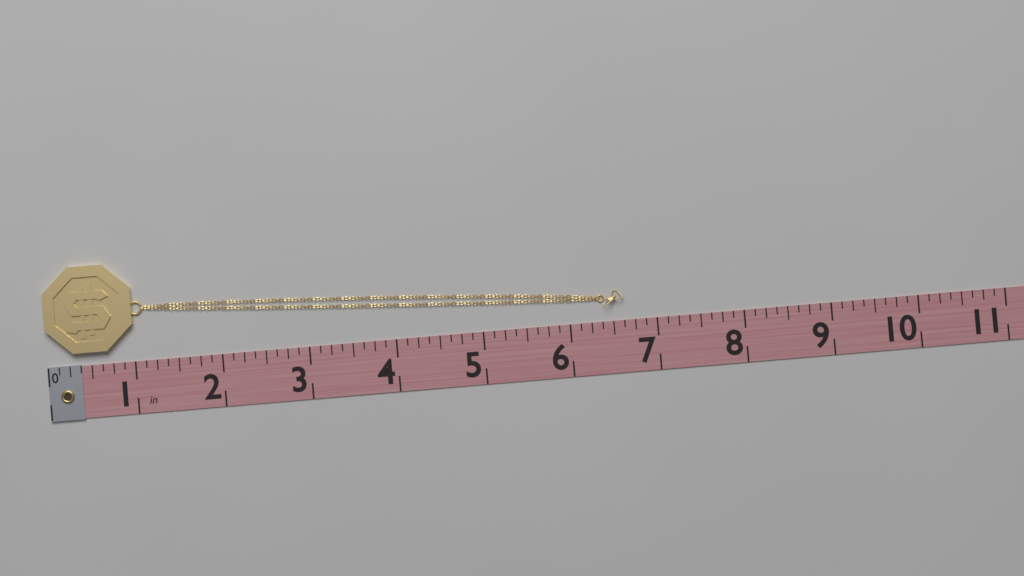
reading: 6.625 in
